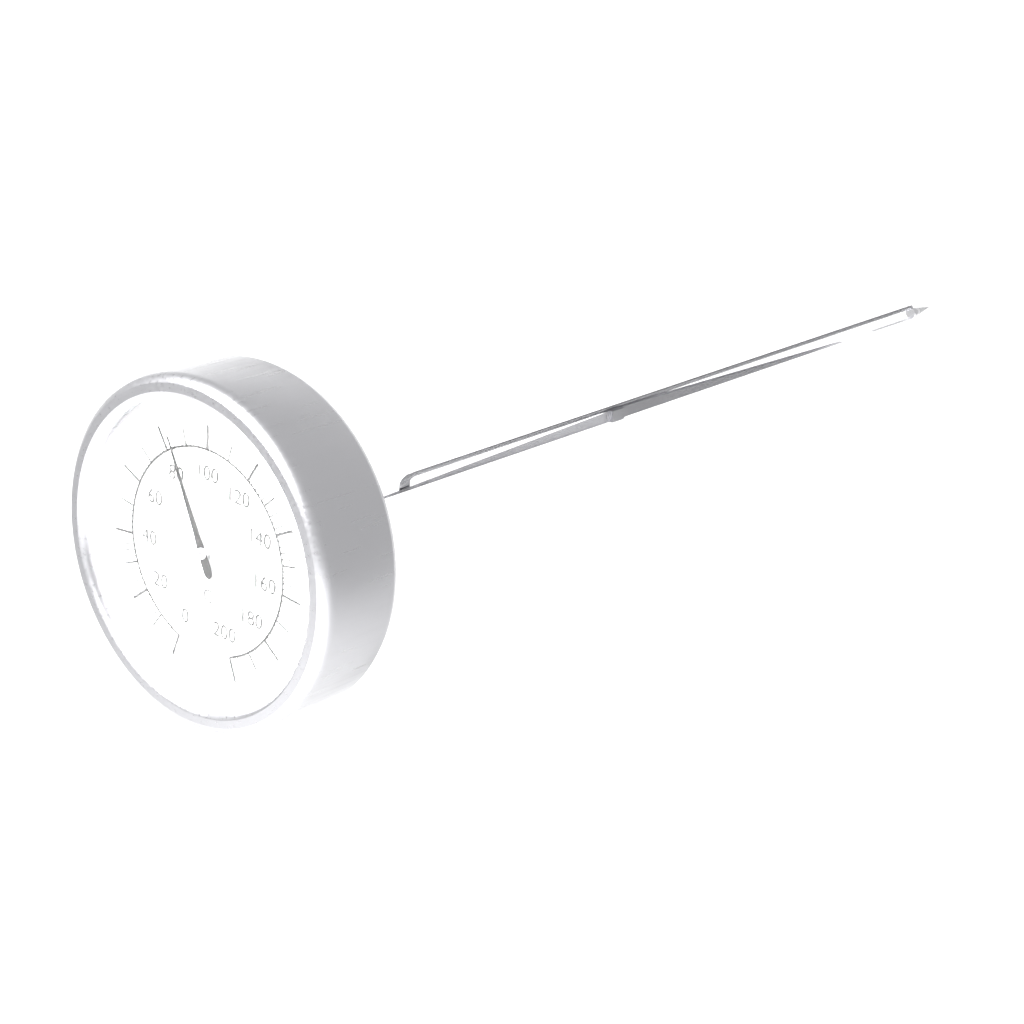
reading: 84 °C
